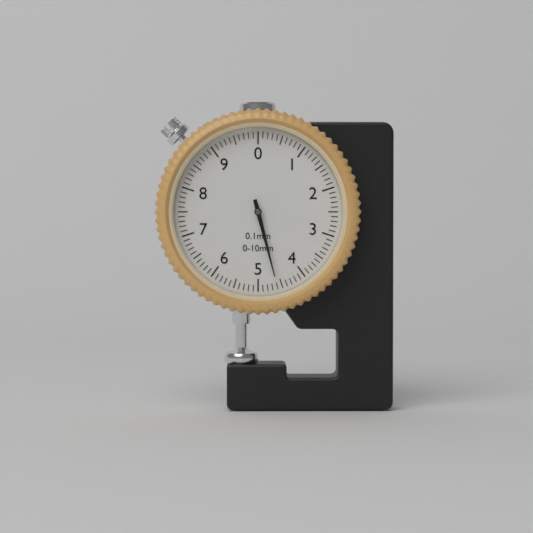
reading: 4.6 mm
